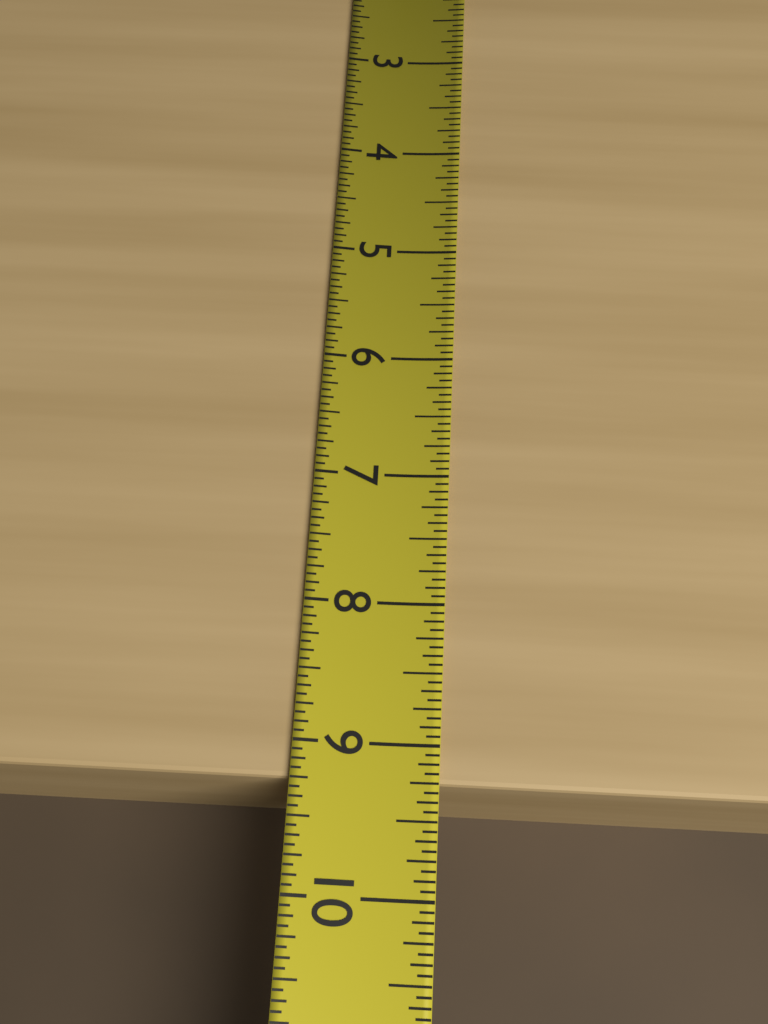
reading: 9.2500 (no unit)
